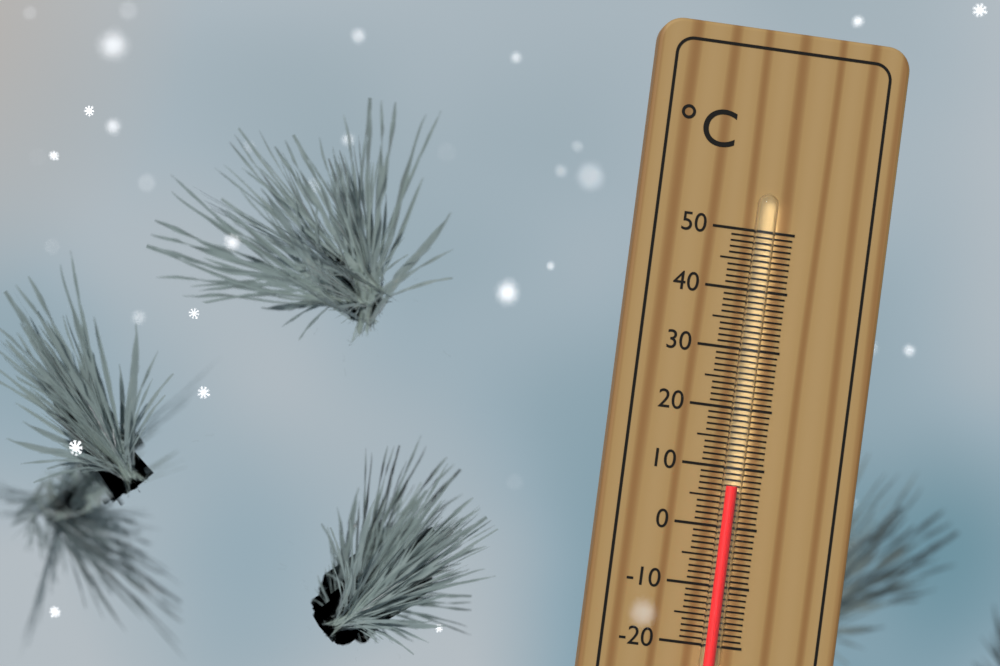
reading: 7 °C
